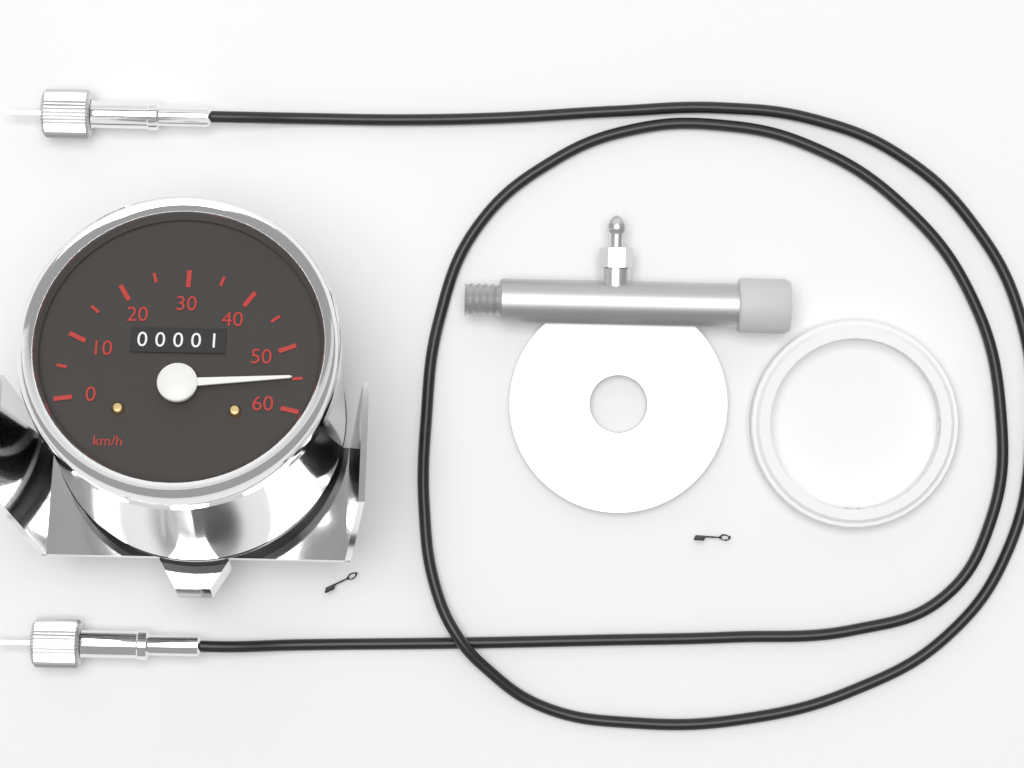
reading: 55 km/h
